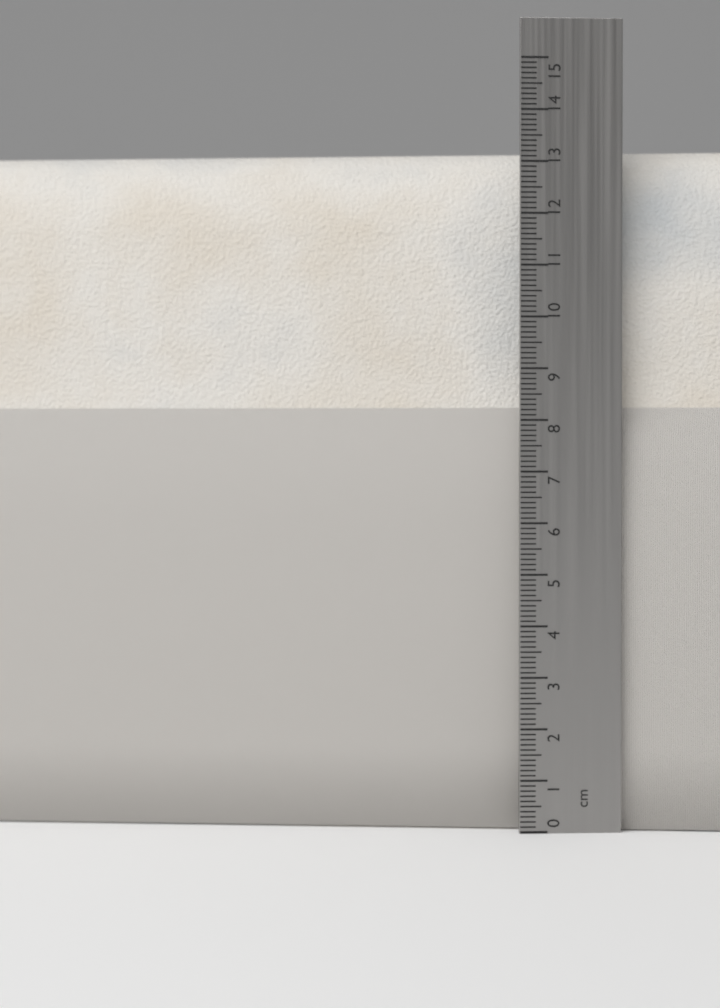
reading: 13.3 cm
